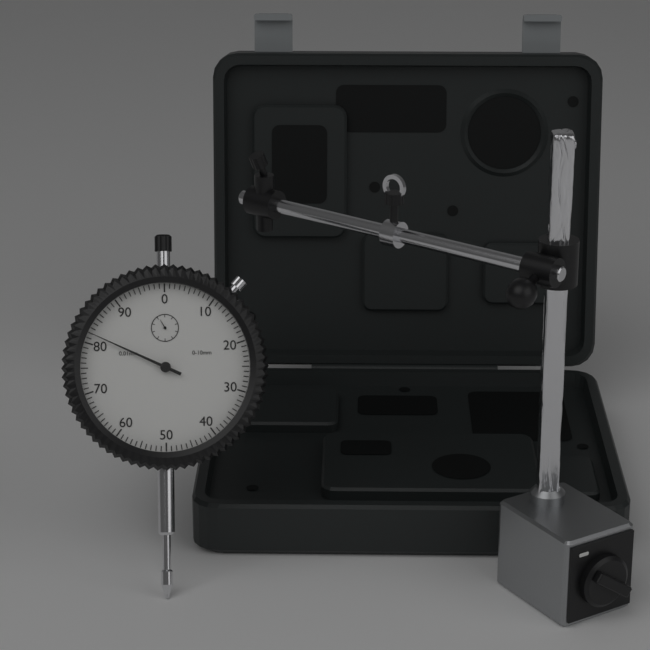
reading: 0.82 mm
